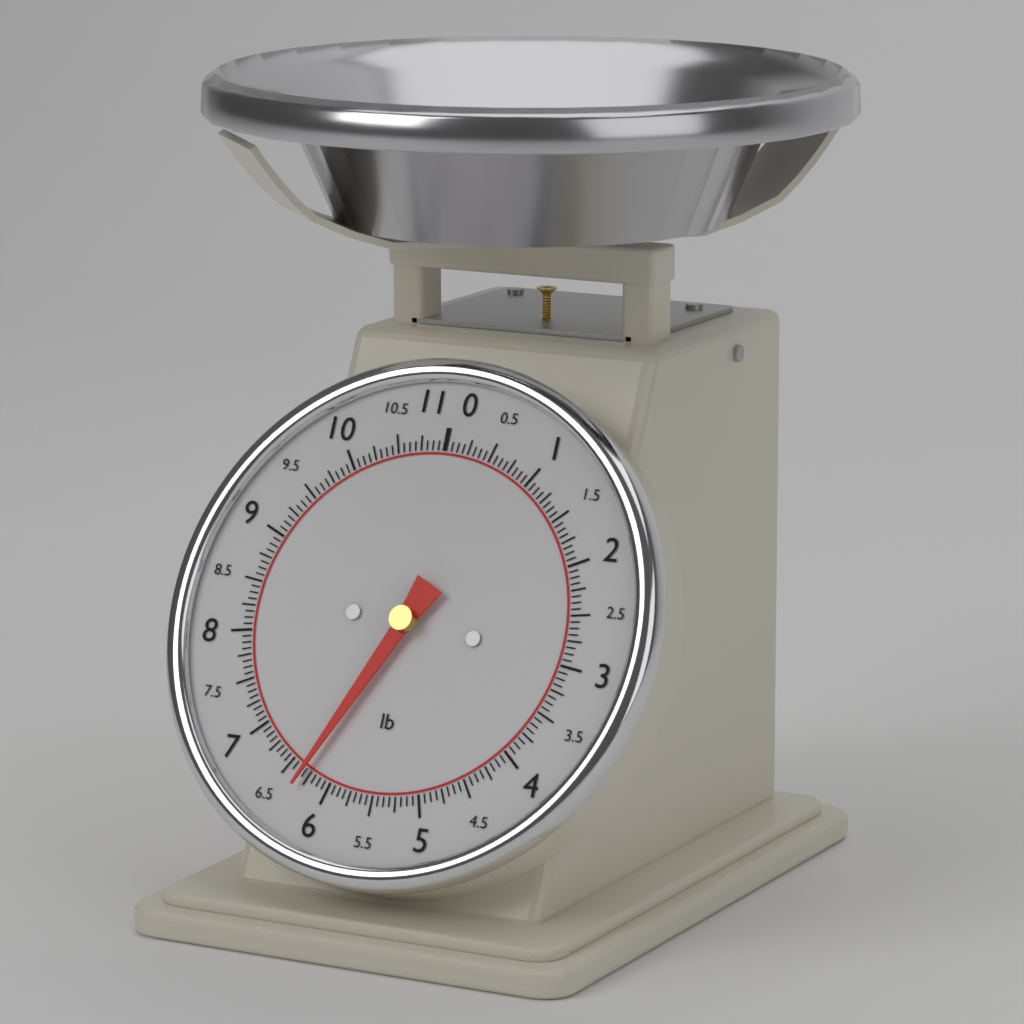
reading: 6.3125 lb
